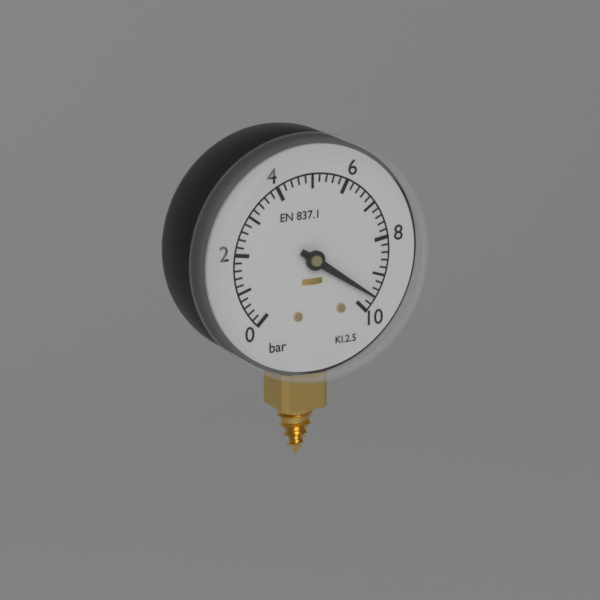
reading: 9.6 bar
